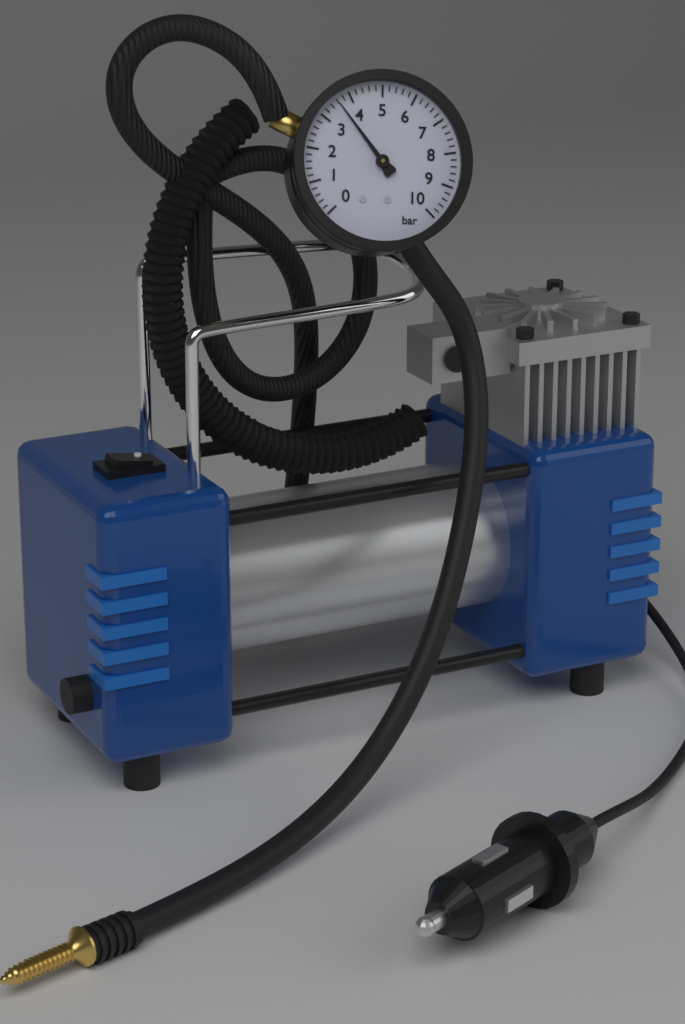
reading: 3.6 bar
